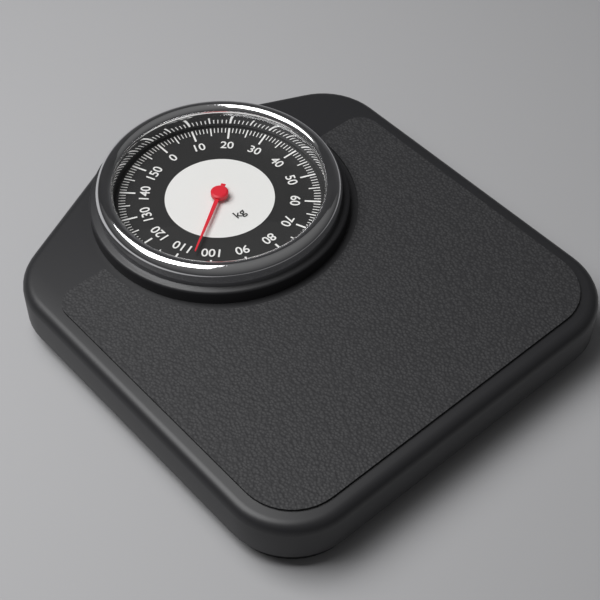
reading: 105 kg
